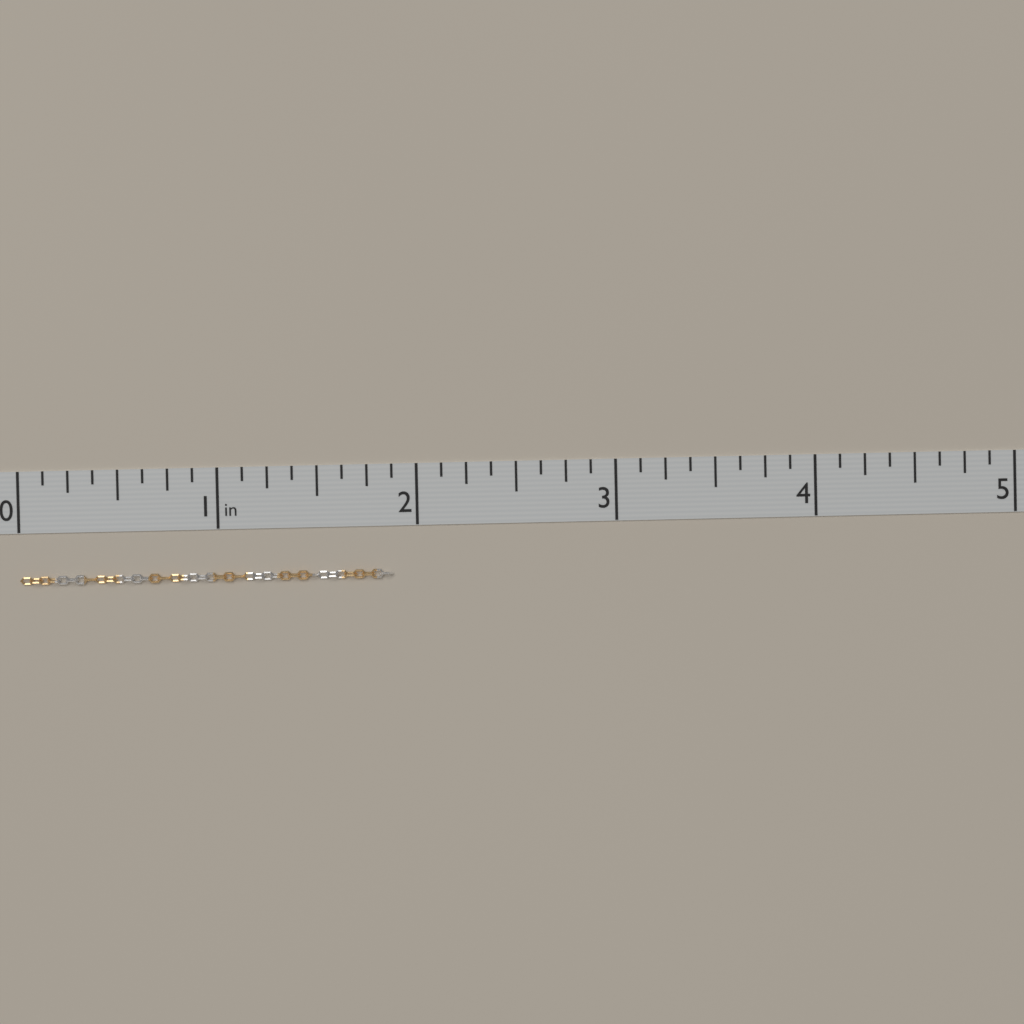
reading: 1.875 in
